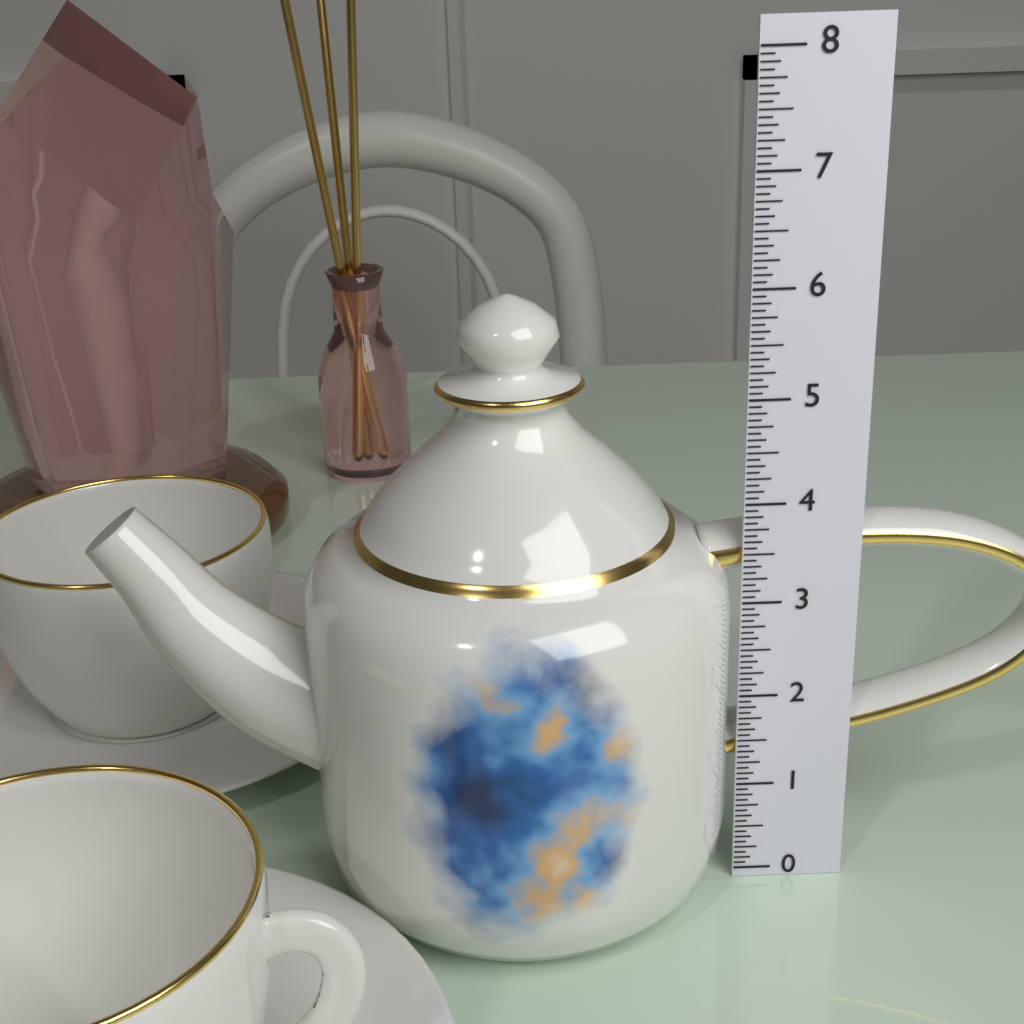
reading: 5.9375 (no unit)
